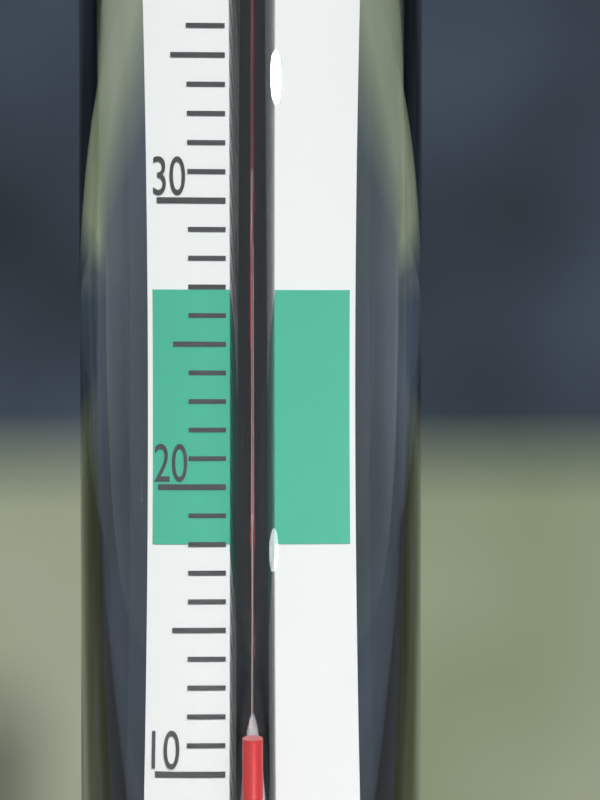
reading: 11 °C
